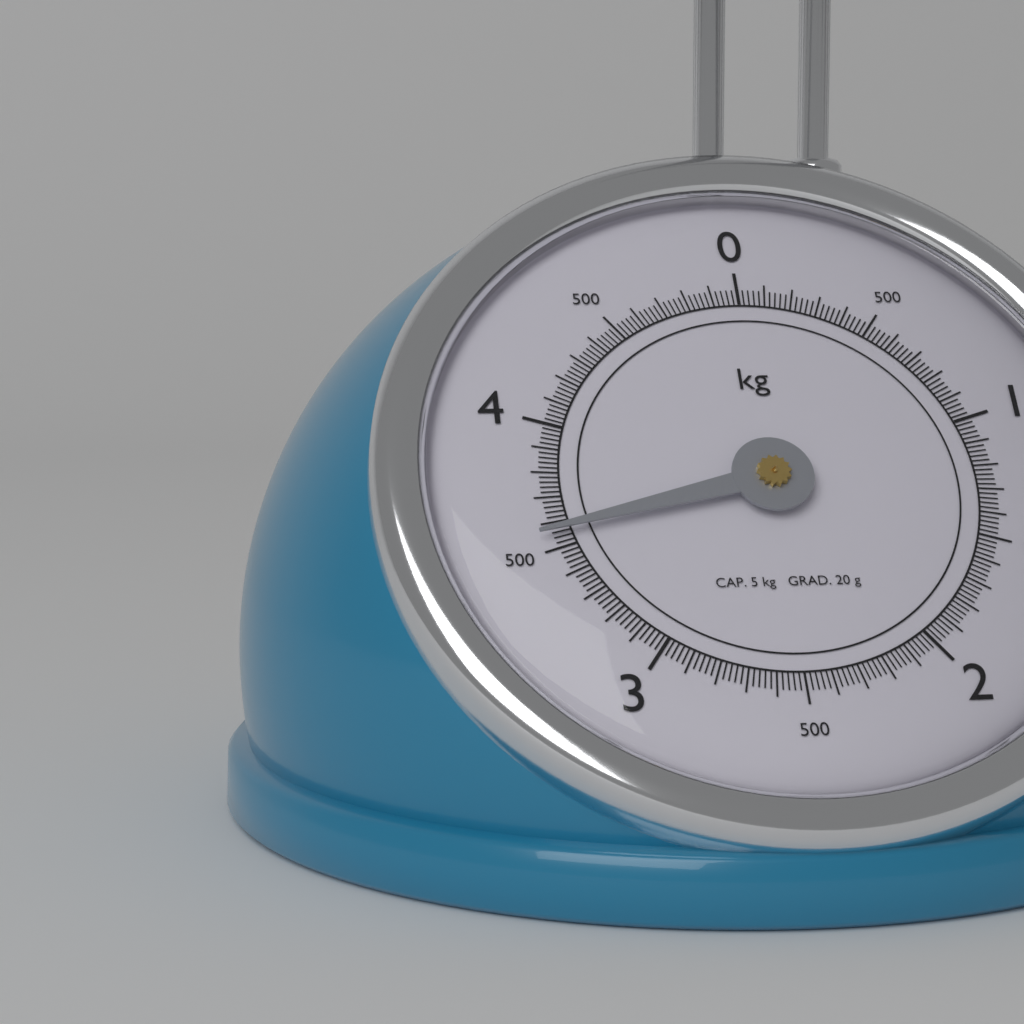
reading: 3.56 kg
